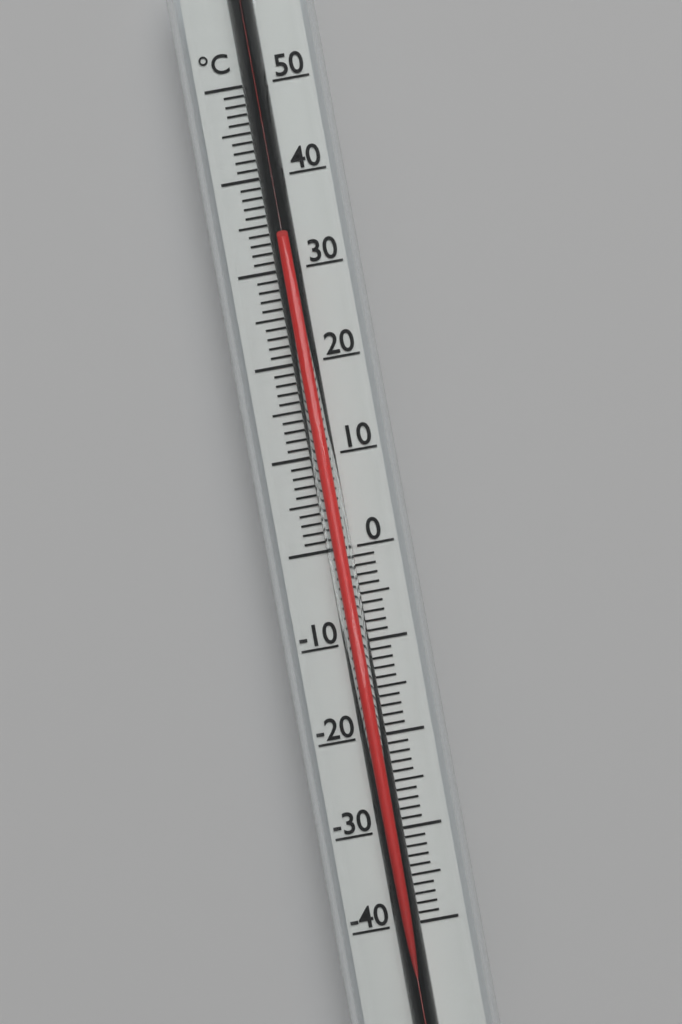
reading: 33 °C
